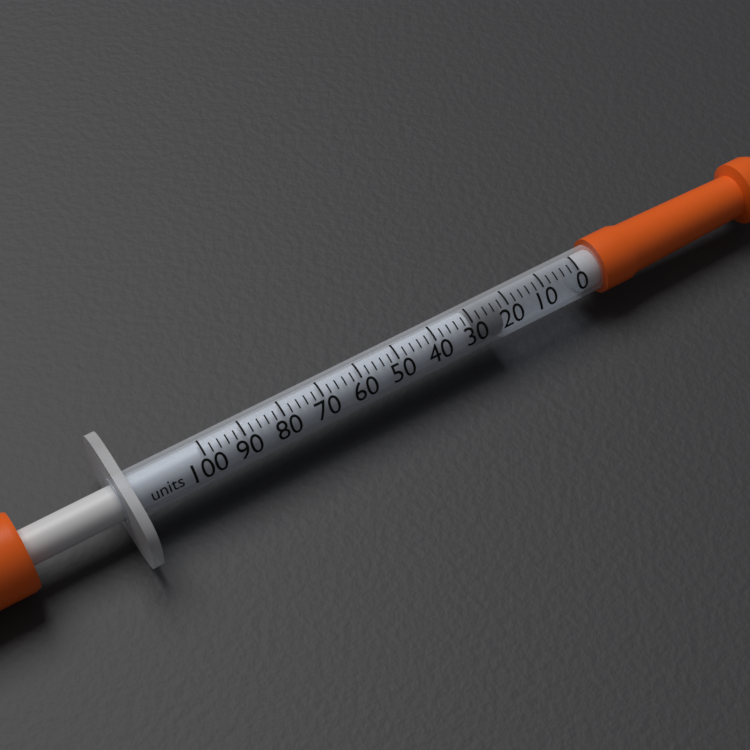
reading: 22 units
